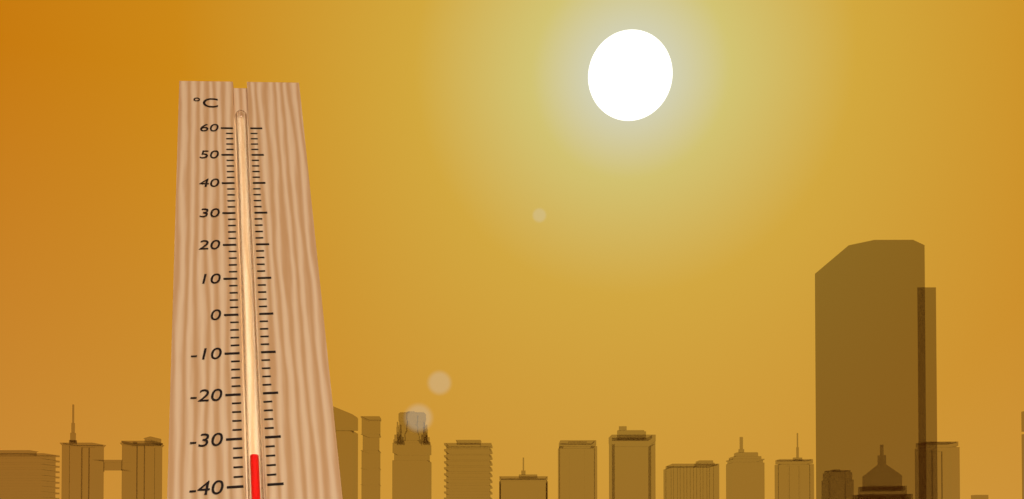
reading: -34 °C
